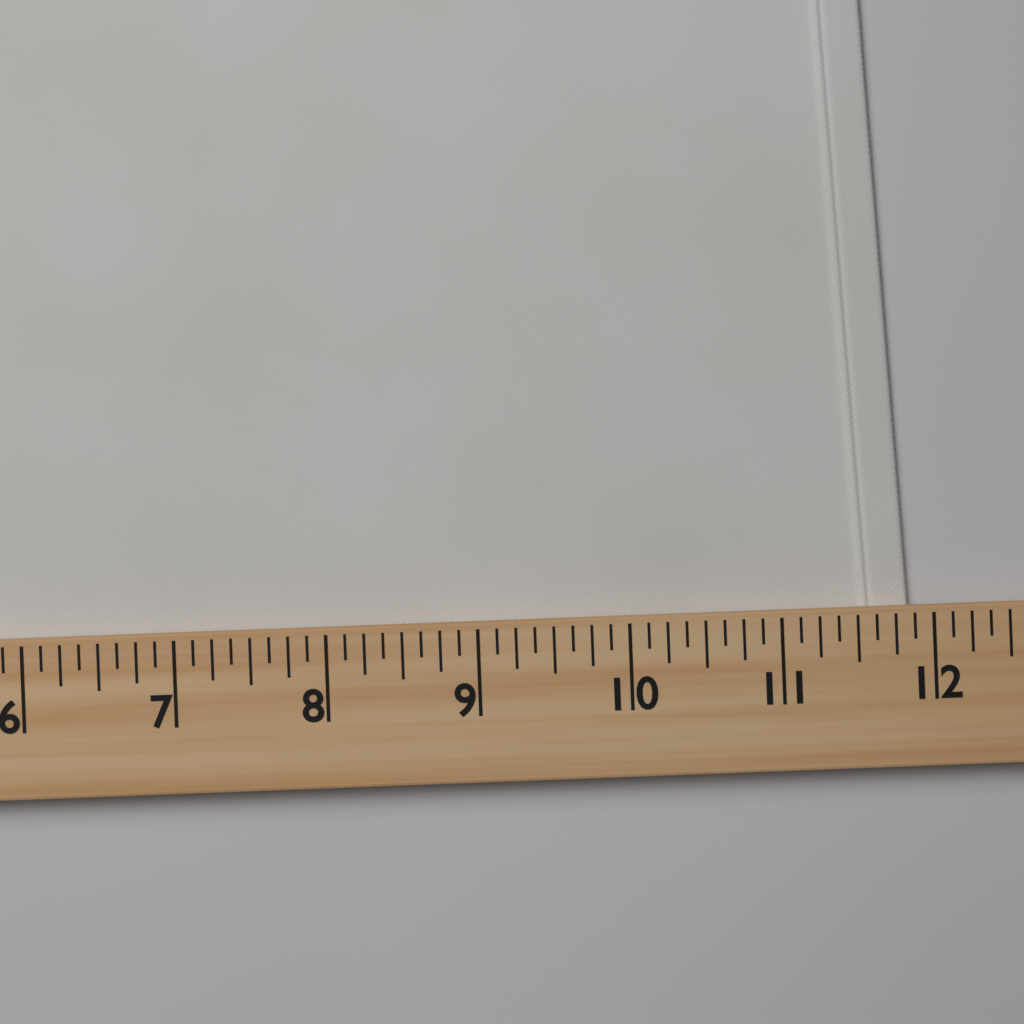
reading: 11.875 (no unit)
